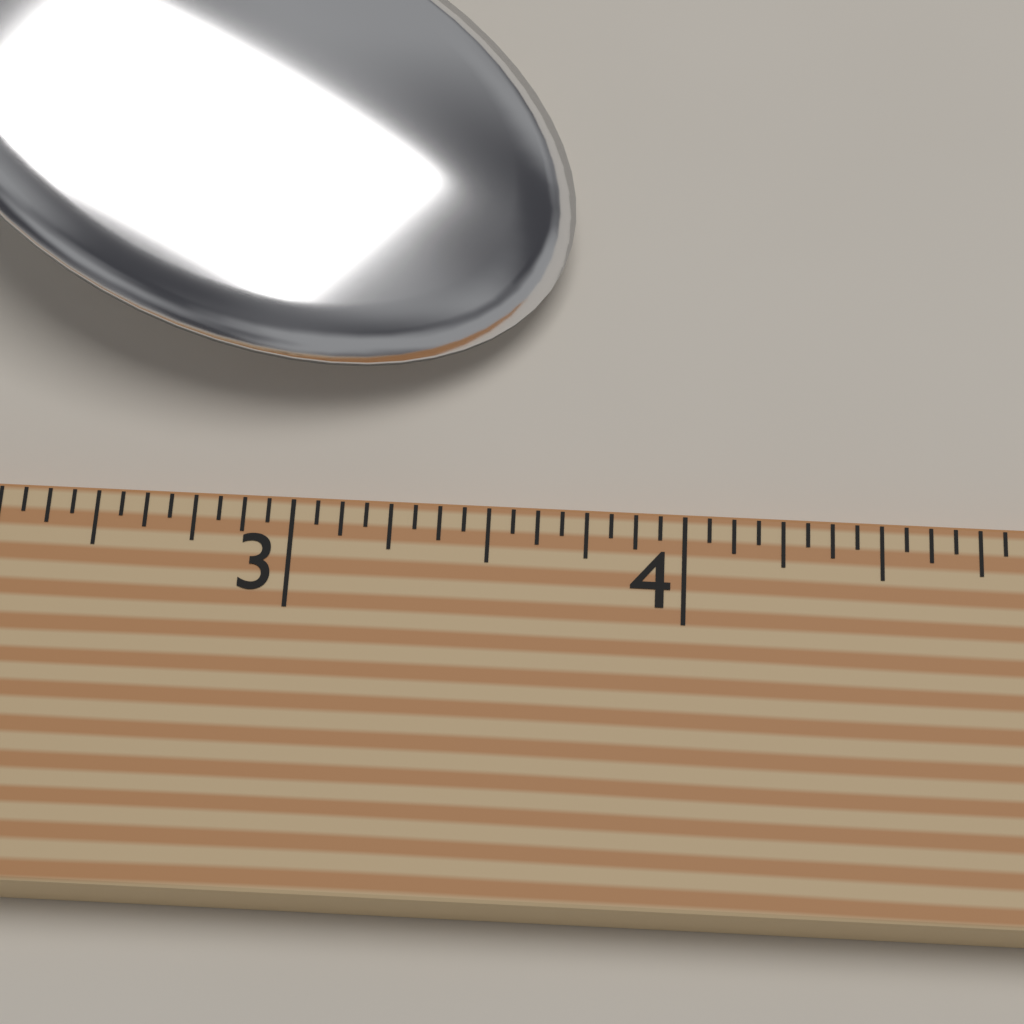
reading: 3.6875 (no unit)
